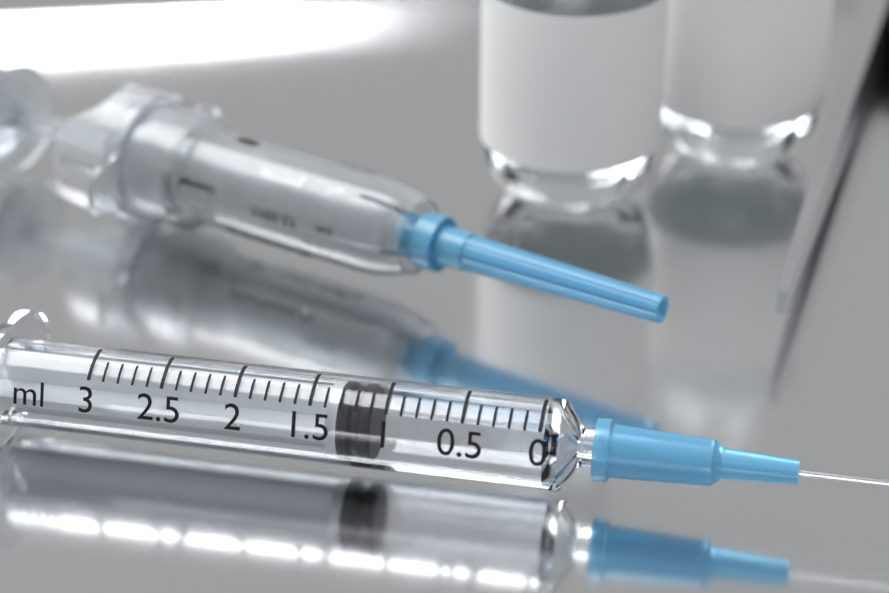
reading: 1.1 ml
